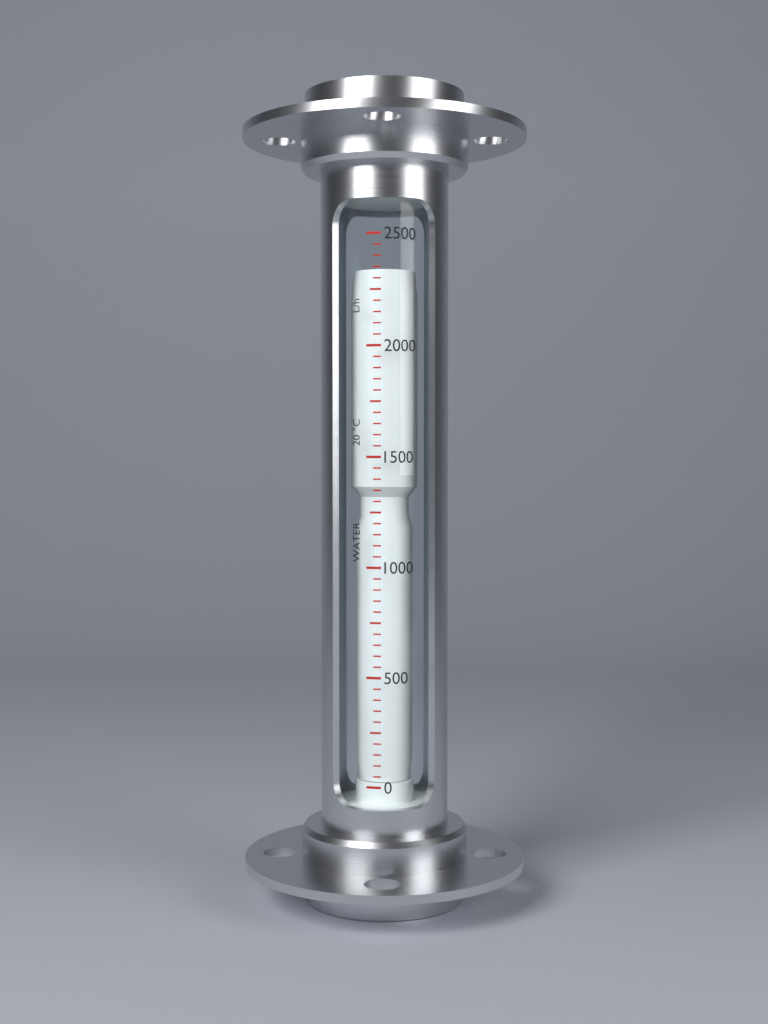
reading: 2350 L/h
